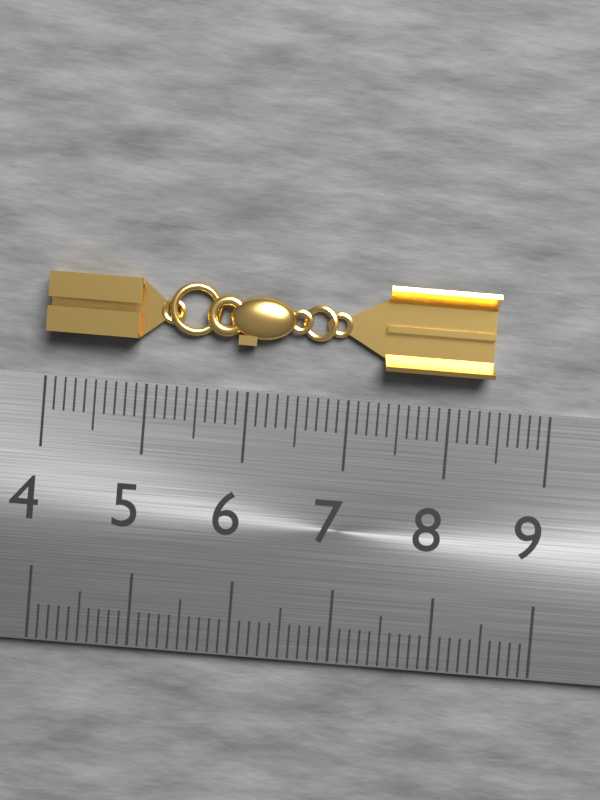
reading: 8.4 (no unit)
